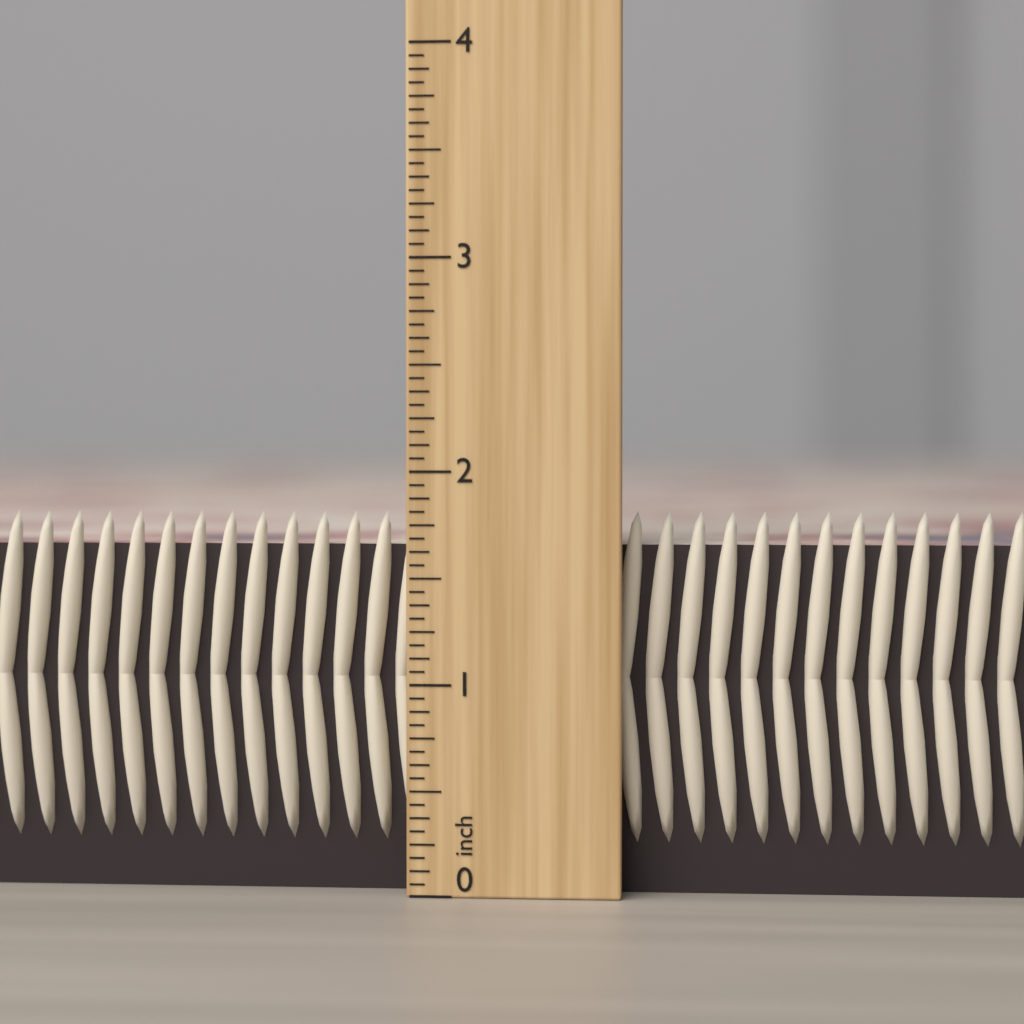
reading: 1.8125 inch
